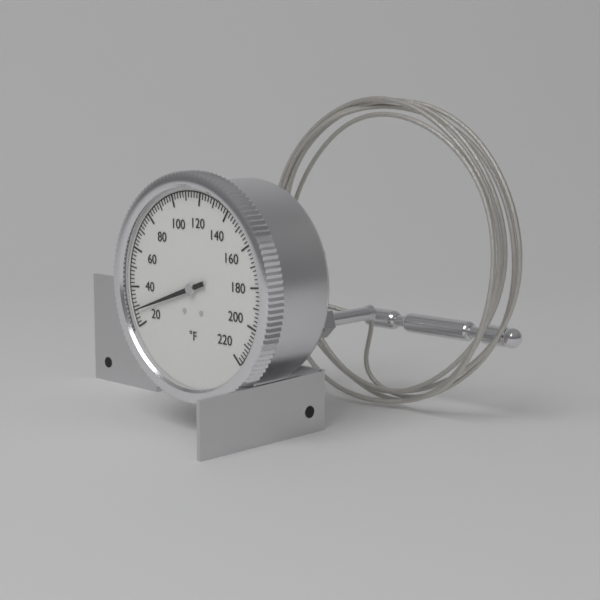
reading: 28 °F
